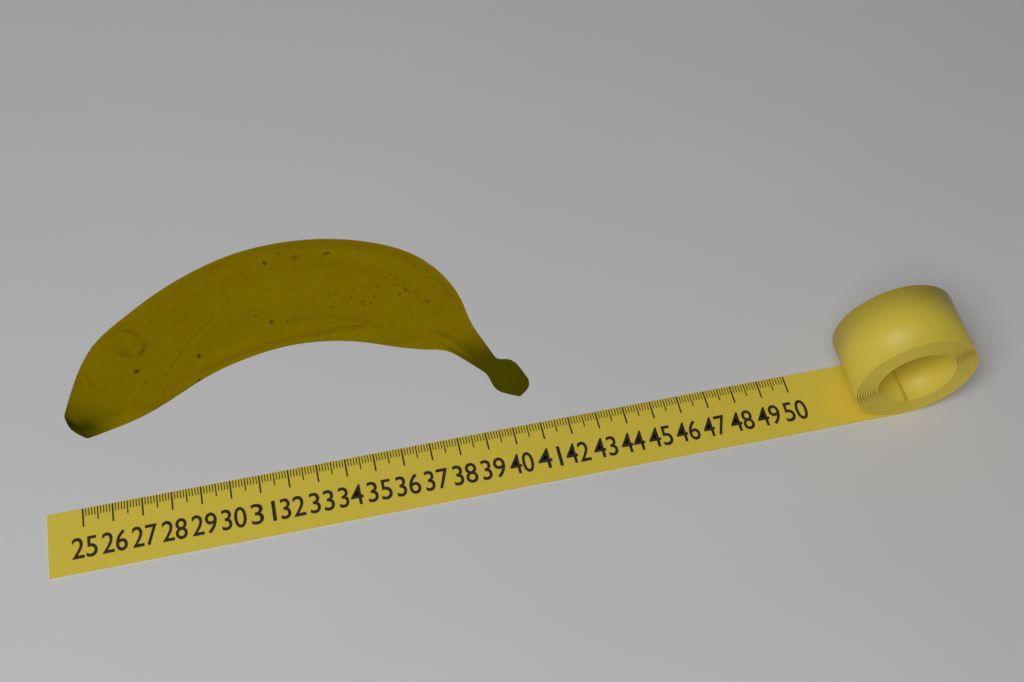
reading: 40.7 (no unit)
